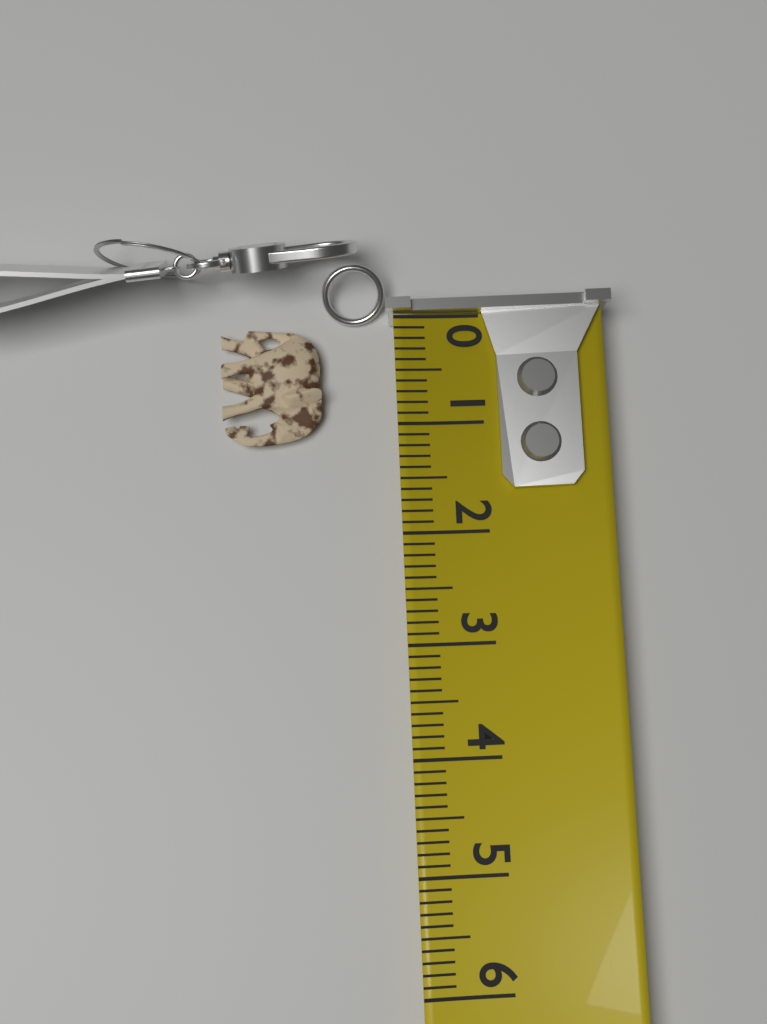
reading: 1.1 (no unit)
